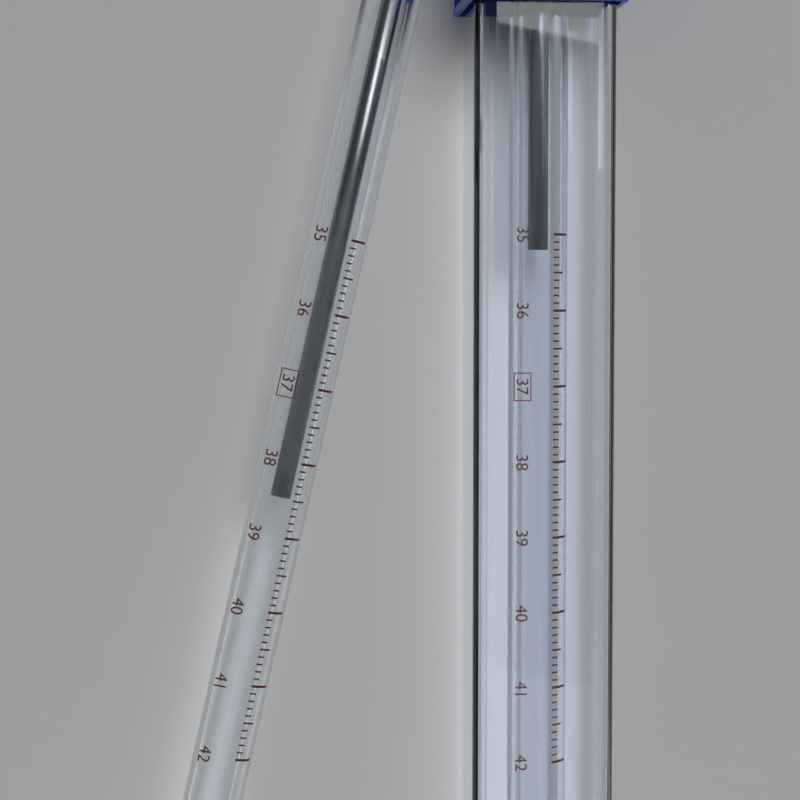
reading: 38.5 °C
